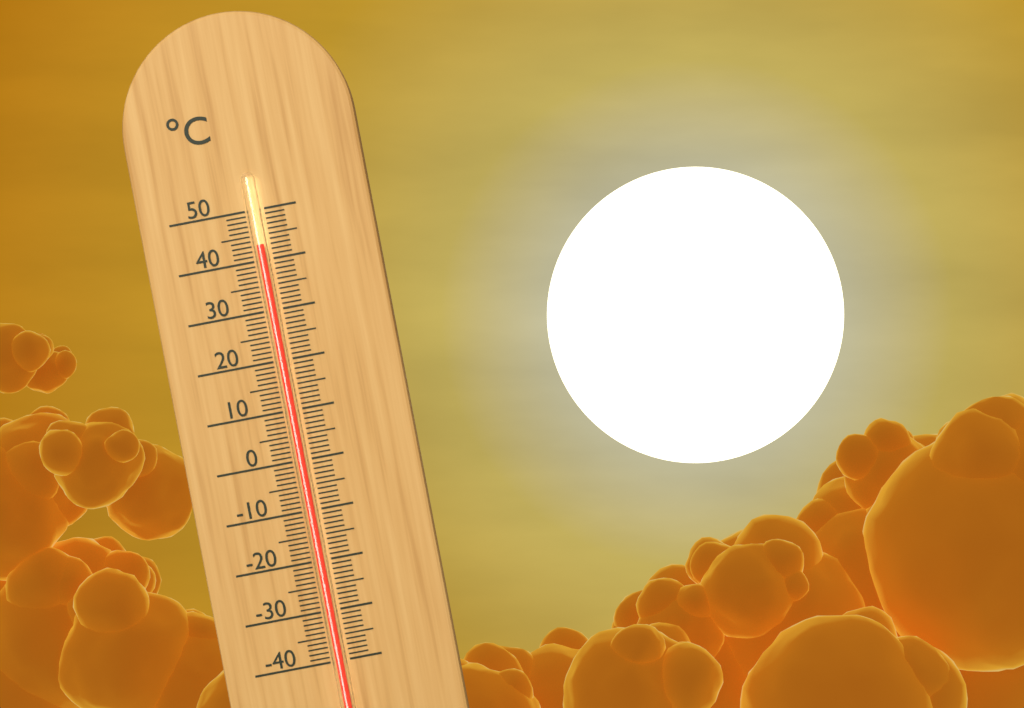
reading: 43 °C
